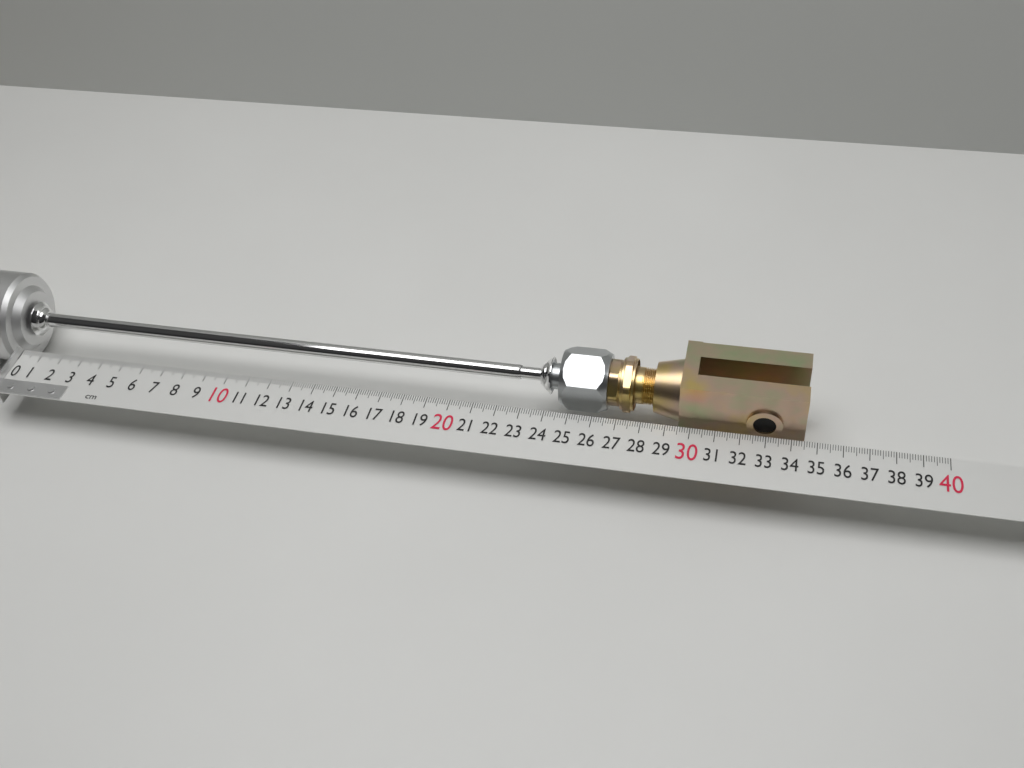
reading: 34.5 cm
